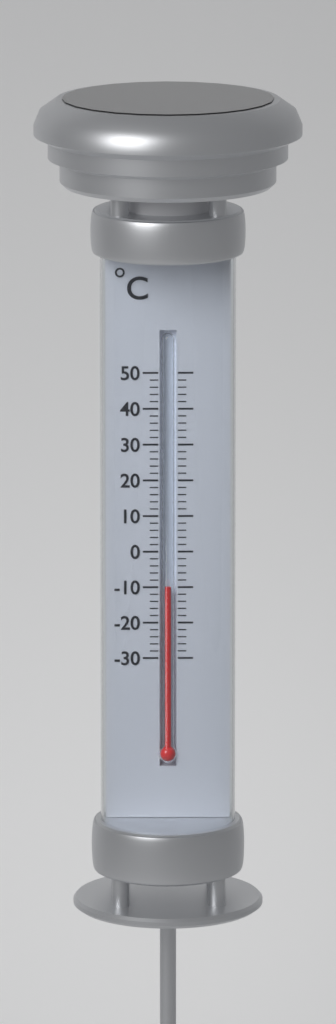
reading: -10 °C
